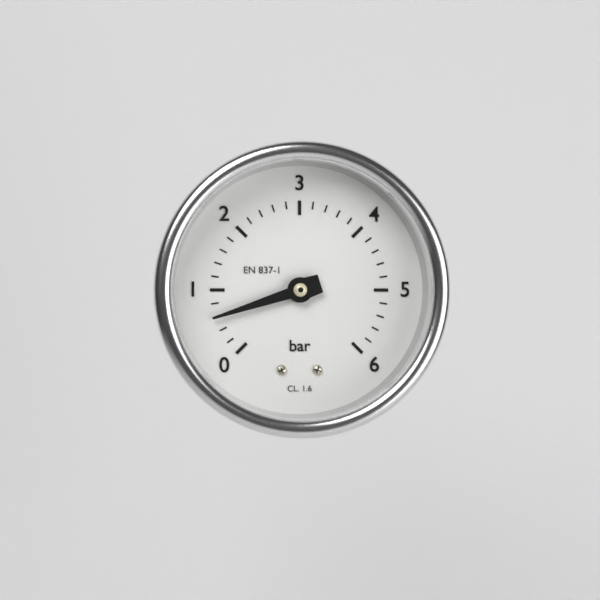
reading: 0.6 bar
